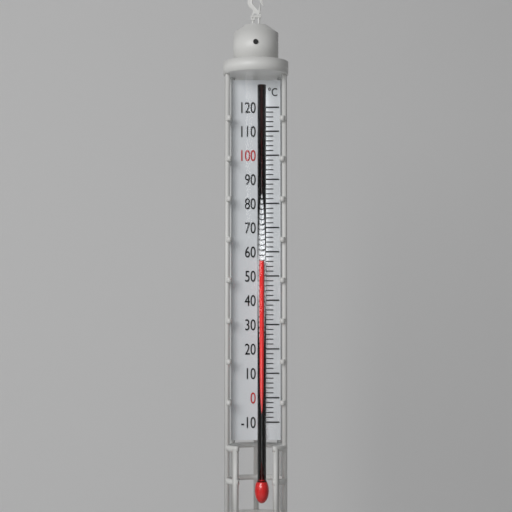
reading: 56 °C
